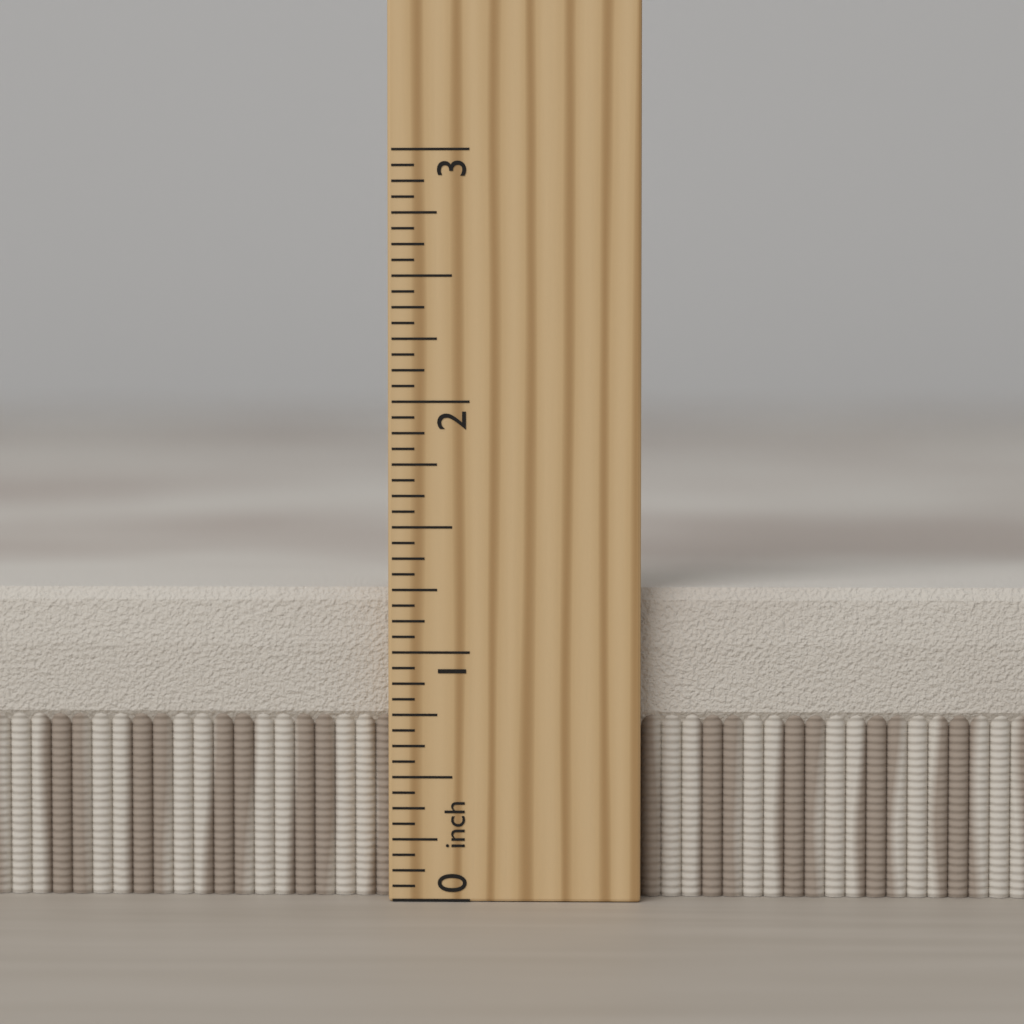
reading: 1.2500 inch
